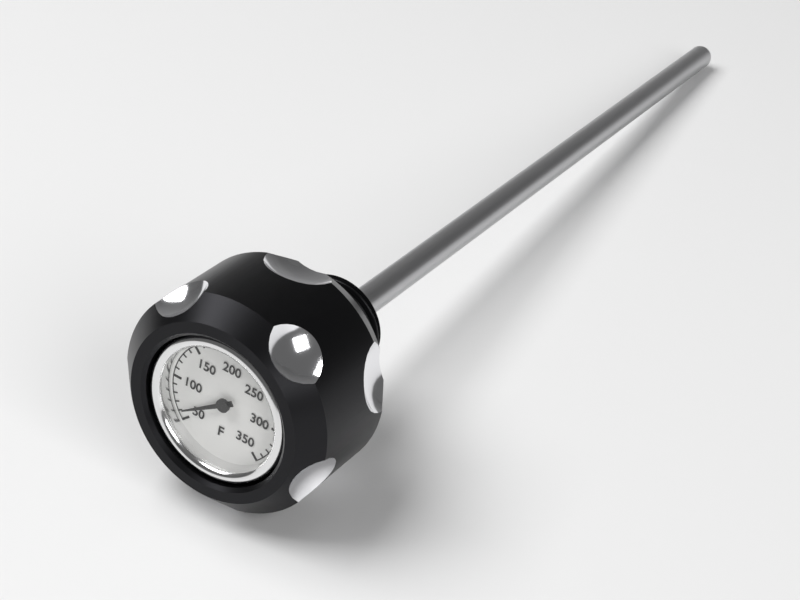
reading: 60 °F
